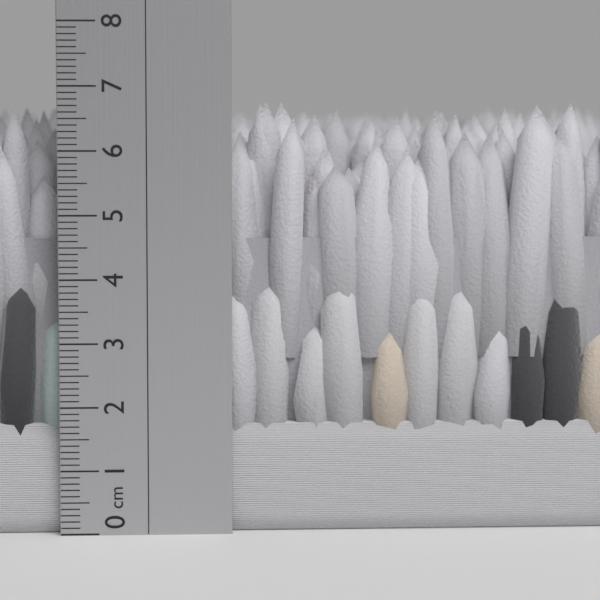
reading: 6.8 cm
